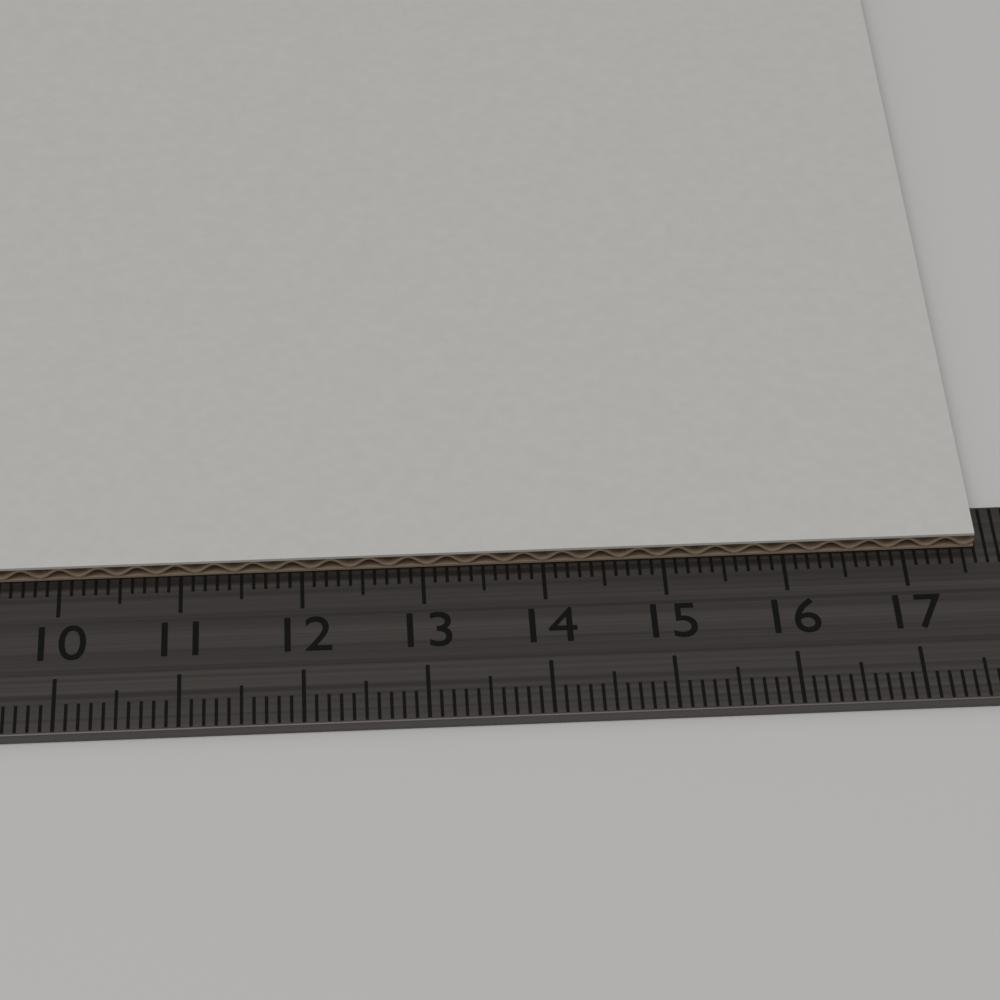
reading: 17.6 cm
